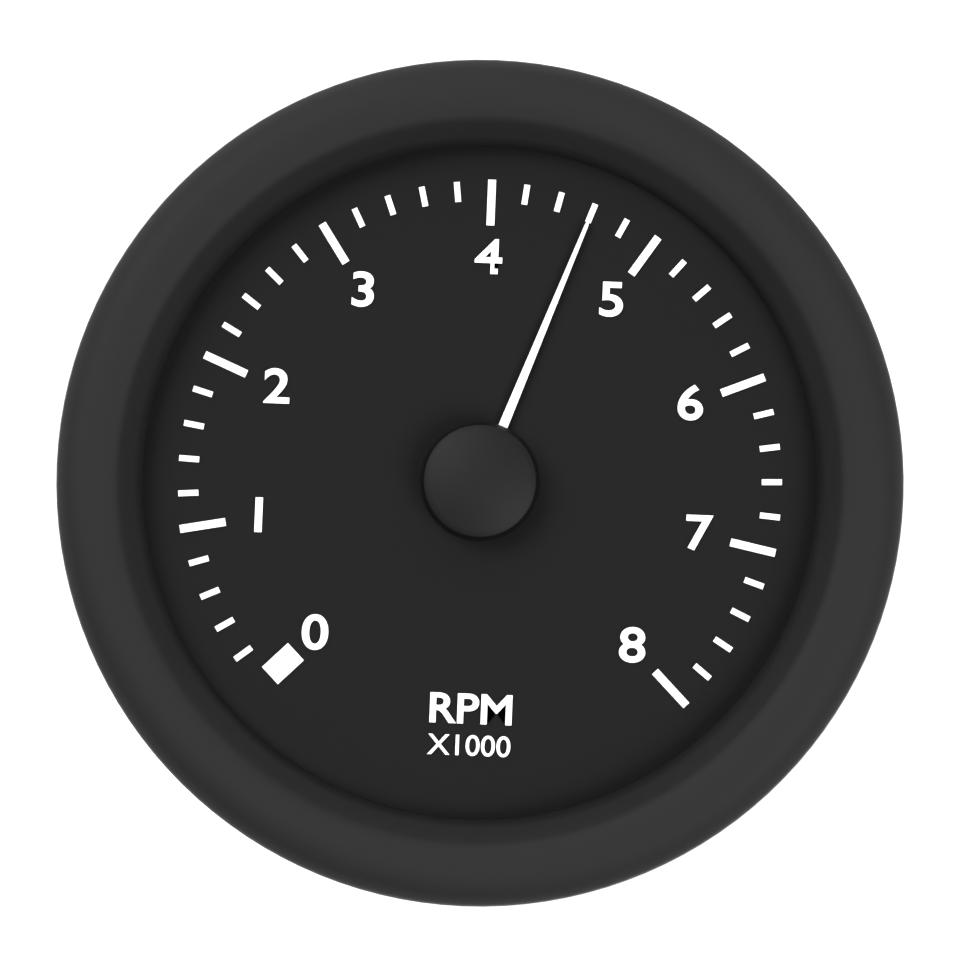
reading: 4.6 RPM x1000
